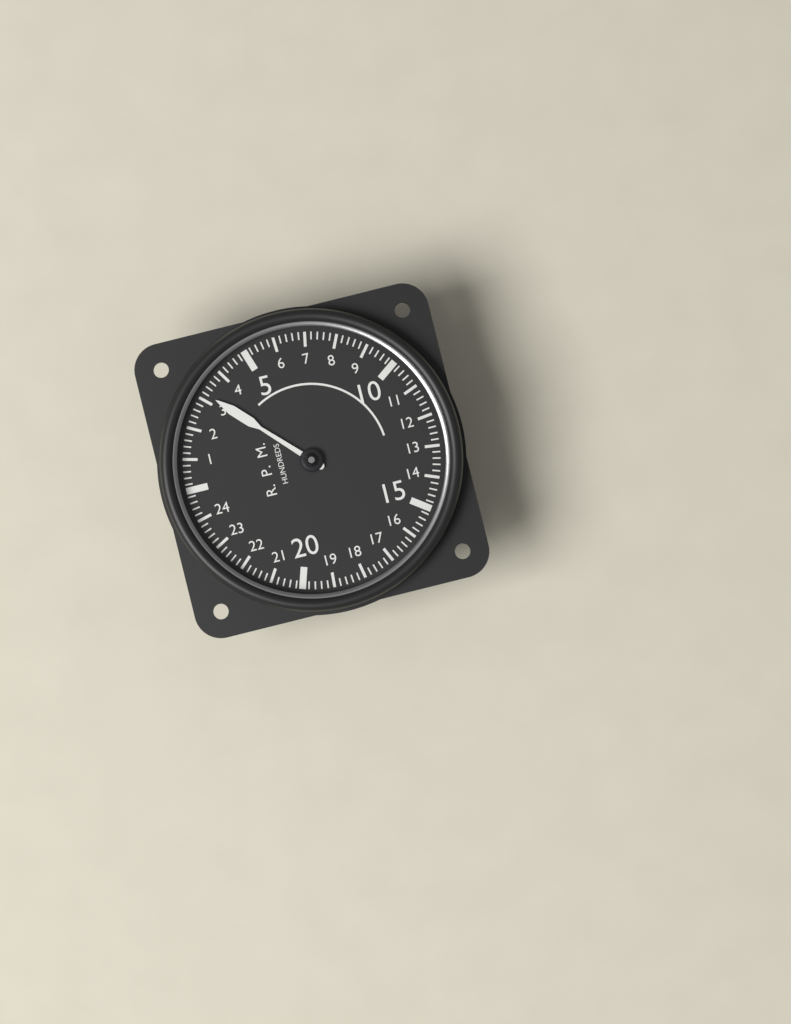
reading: 3.2 RPM x100
